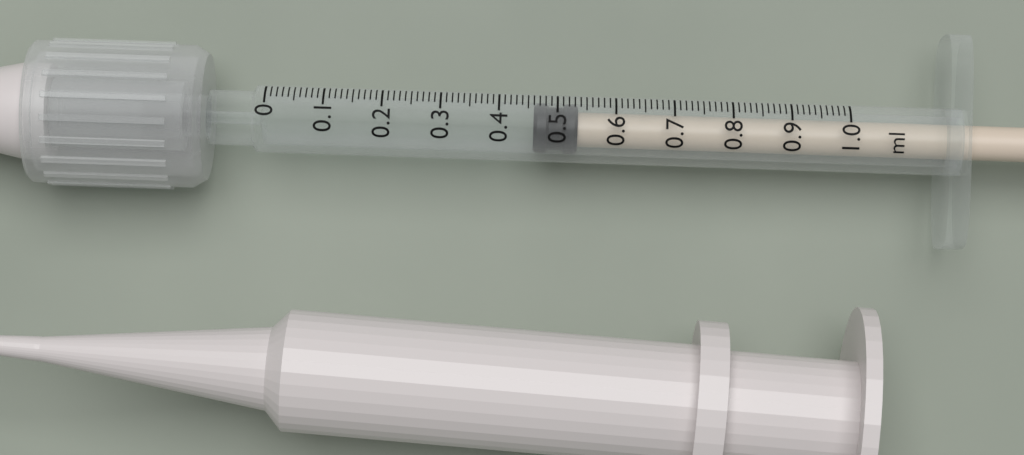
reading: 0.46 ml
